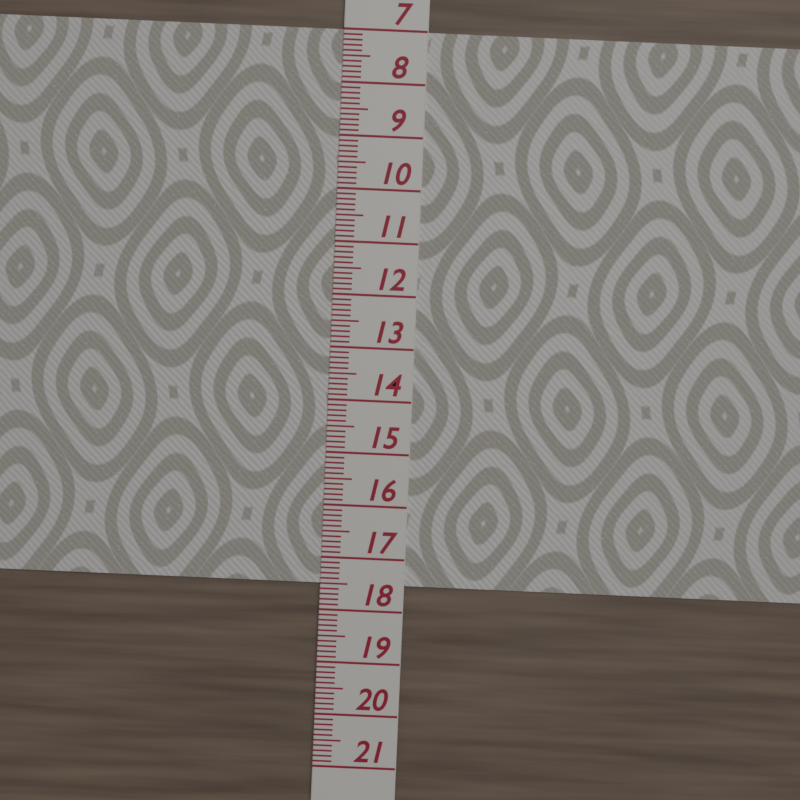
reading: 17.5 (no unit)
